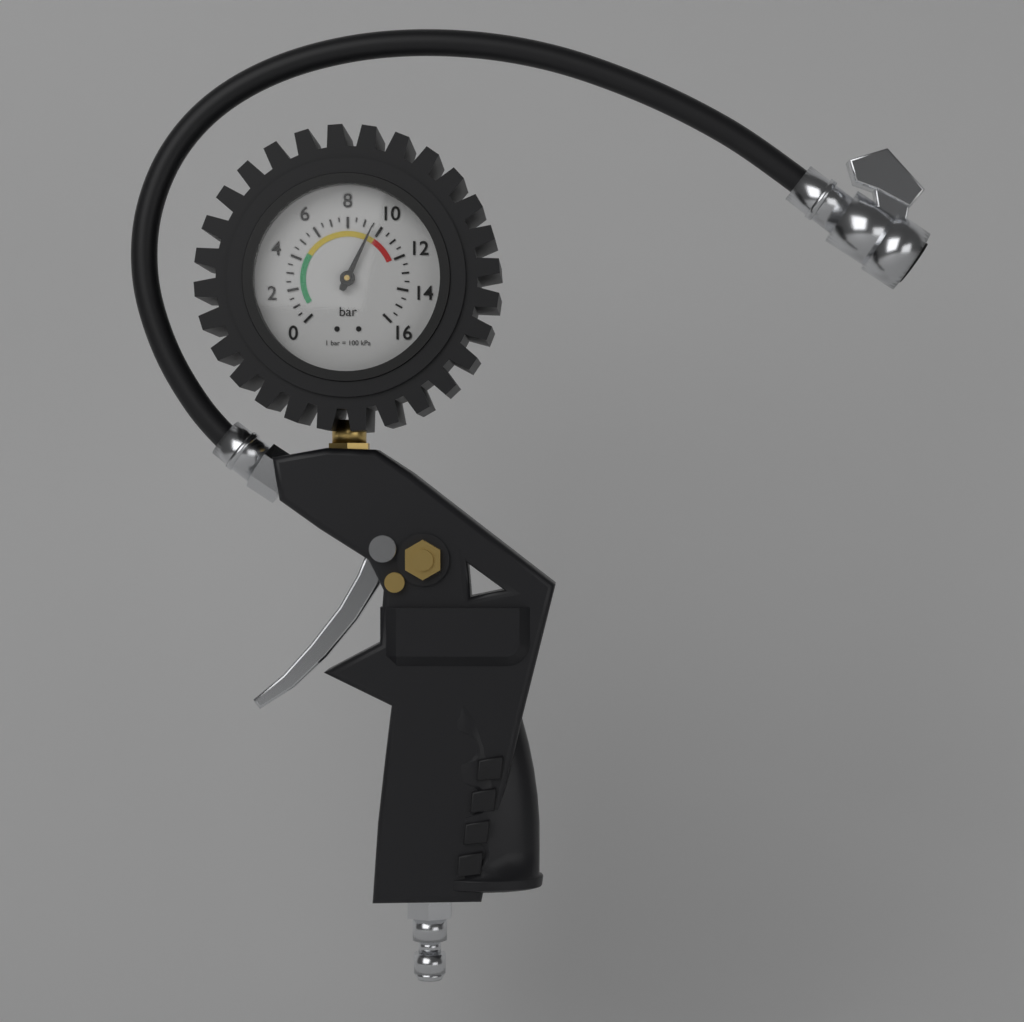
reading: 9.5 bar
